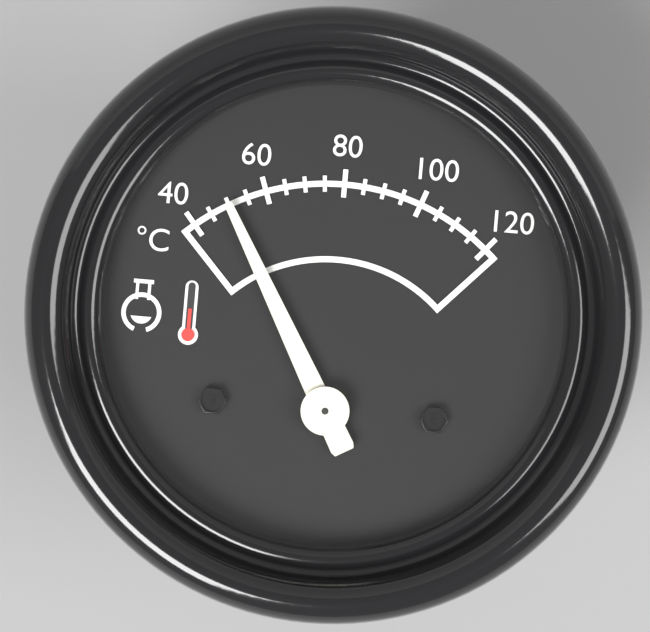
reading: 50 °C
